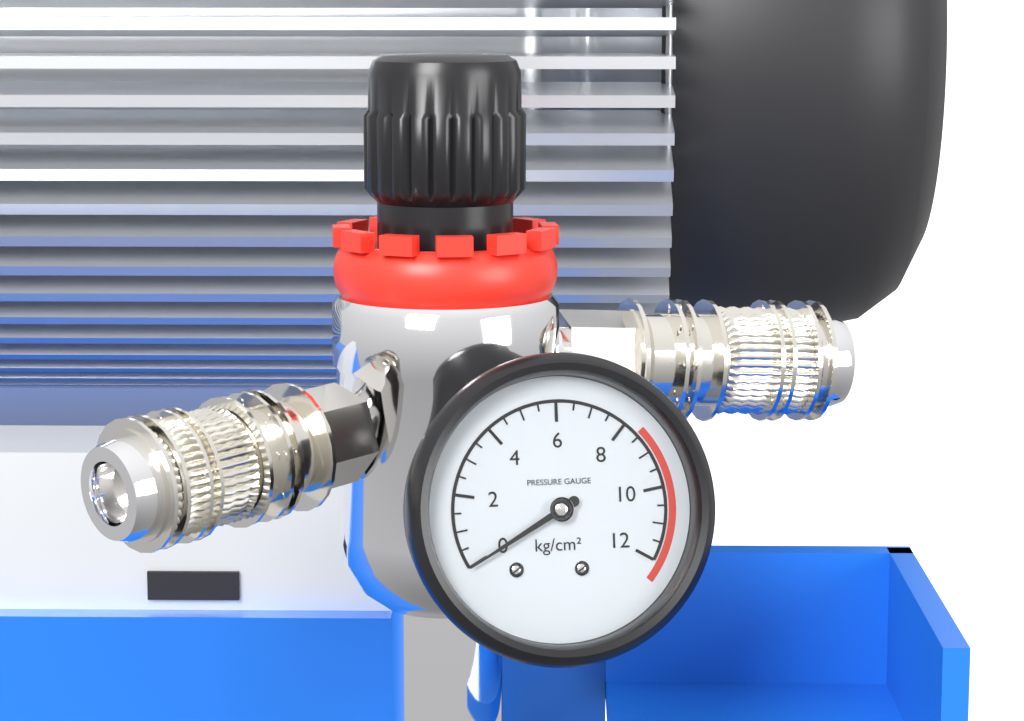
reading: 0.0 kg/cm²
